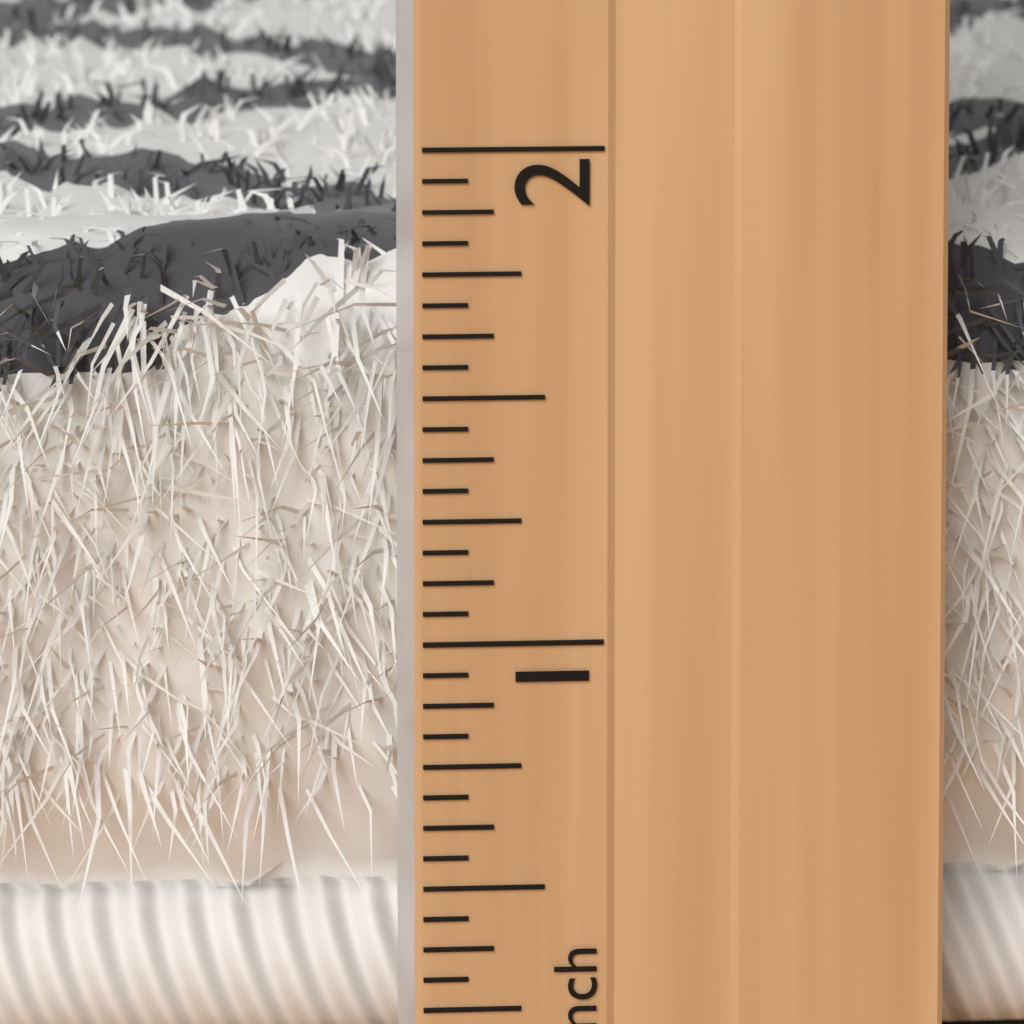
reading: 1.6875 inch
